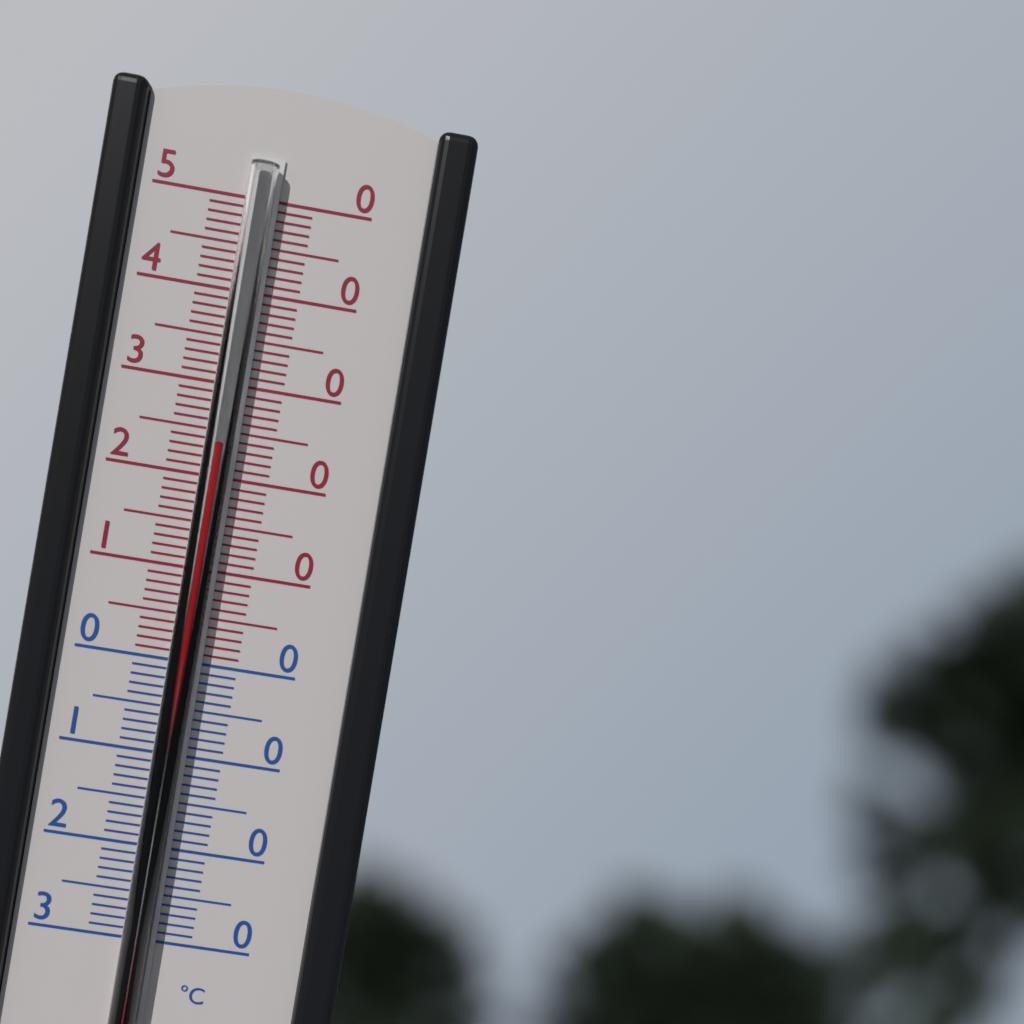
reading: 24 °C
